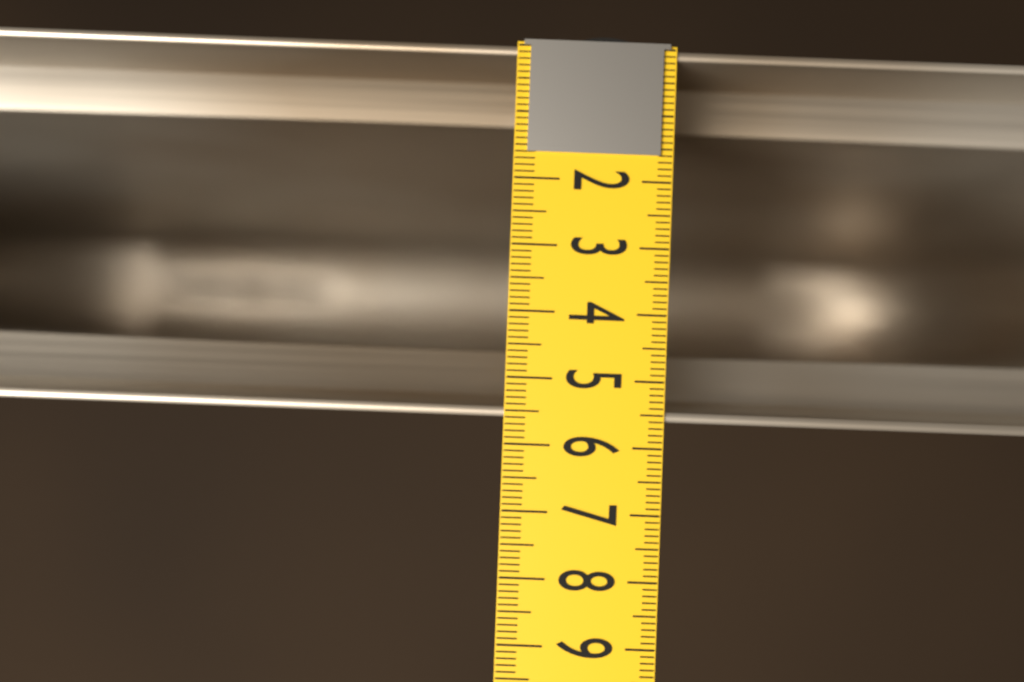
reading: 5.6 (no unit)
